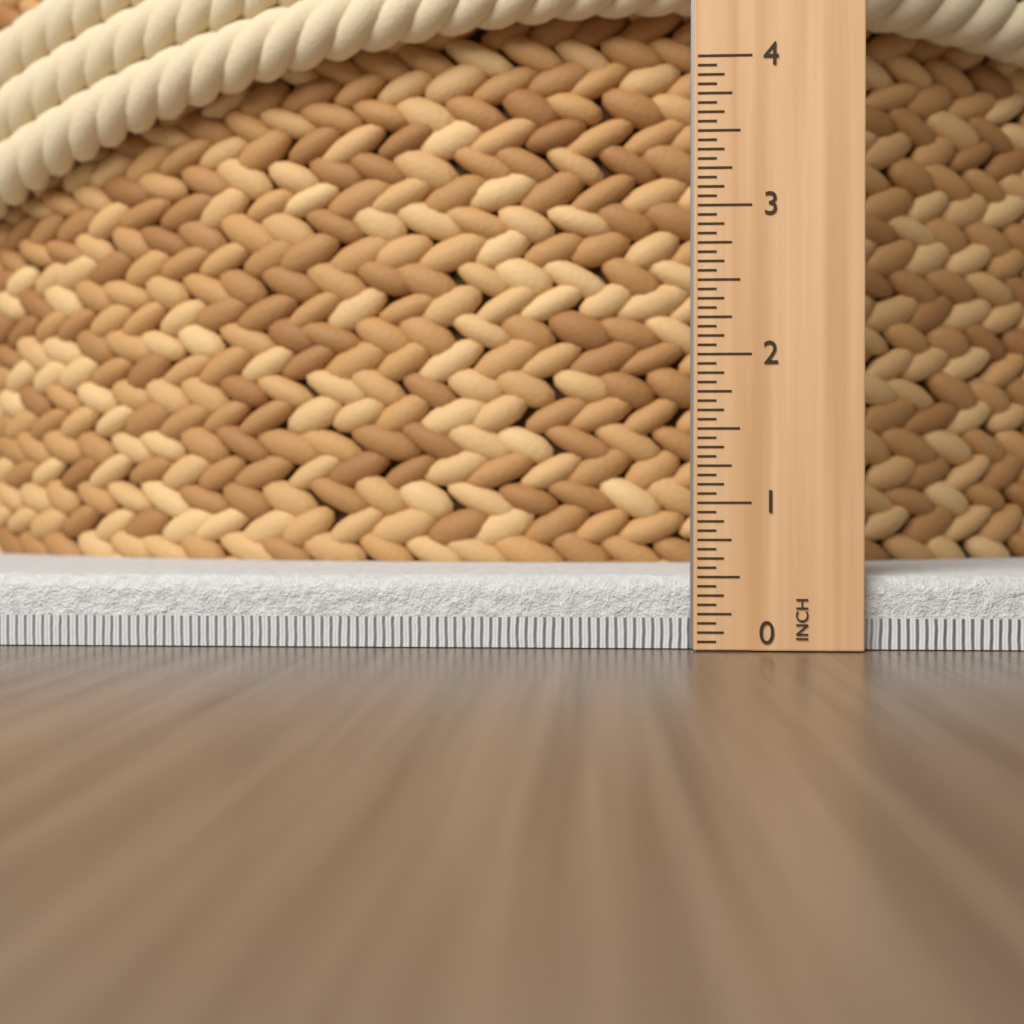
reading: 0.5000 in
